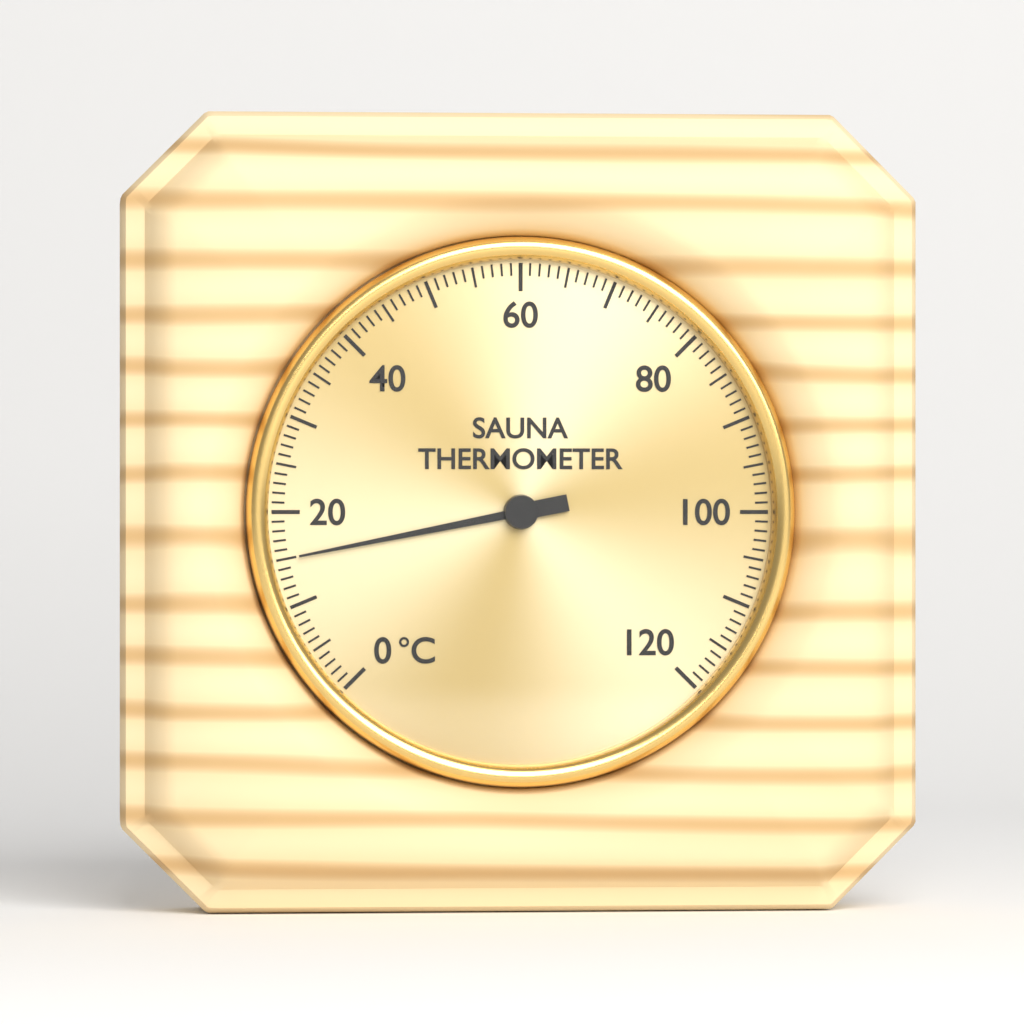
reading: 15 °C
